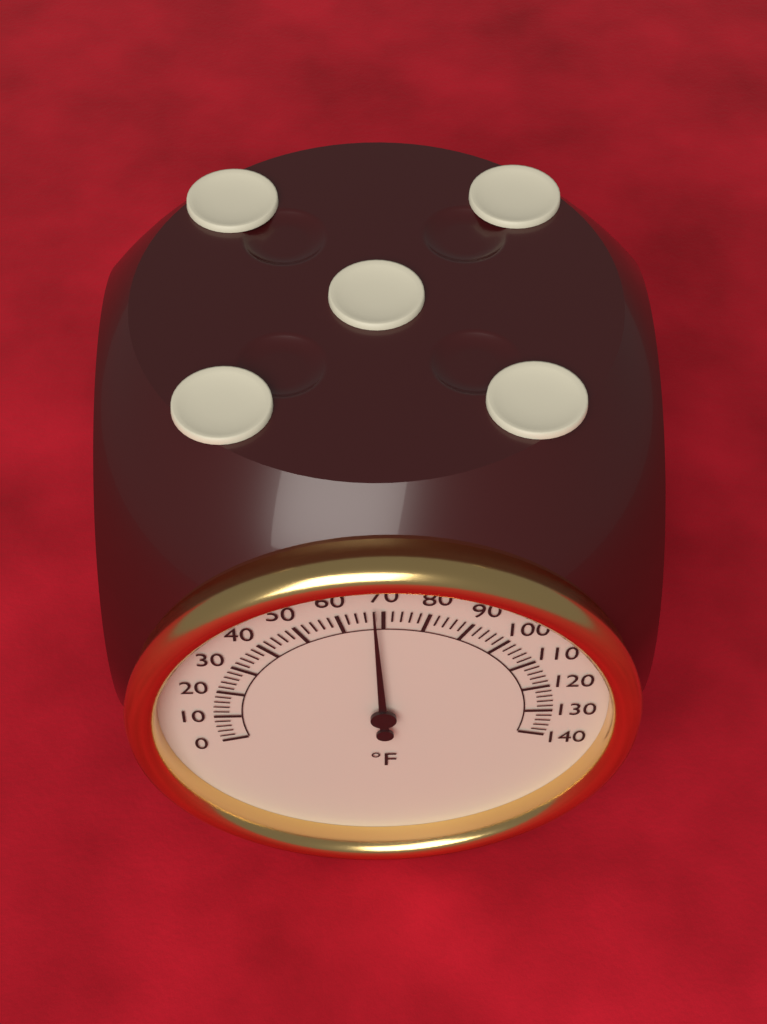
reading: 68 °F
